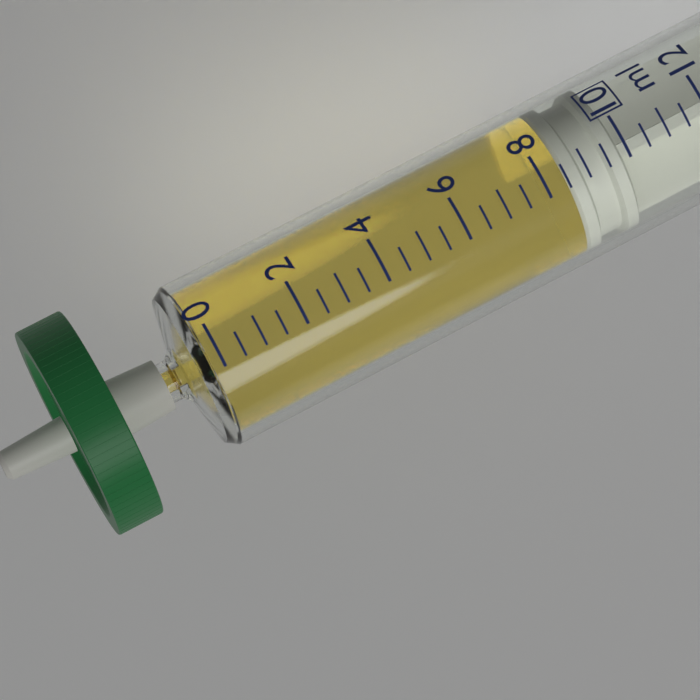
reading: 8.5 ml
